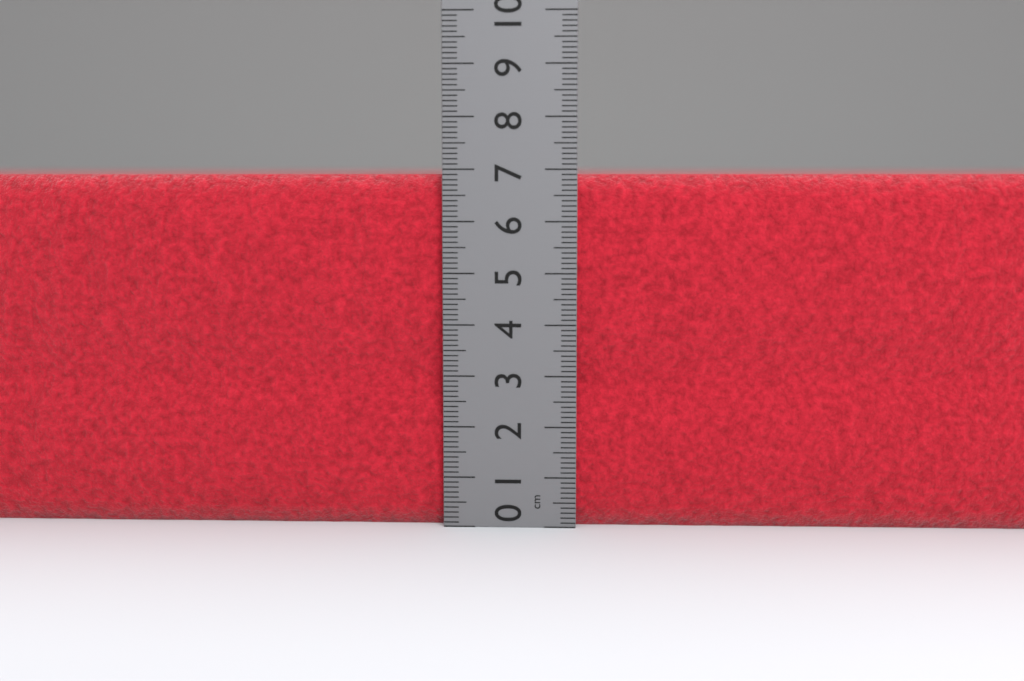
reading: 6.9 cm
